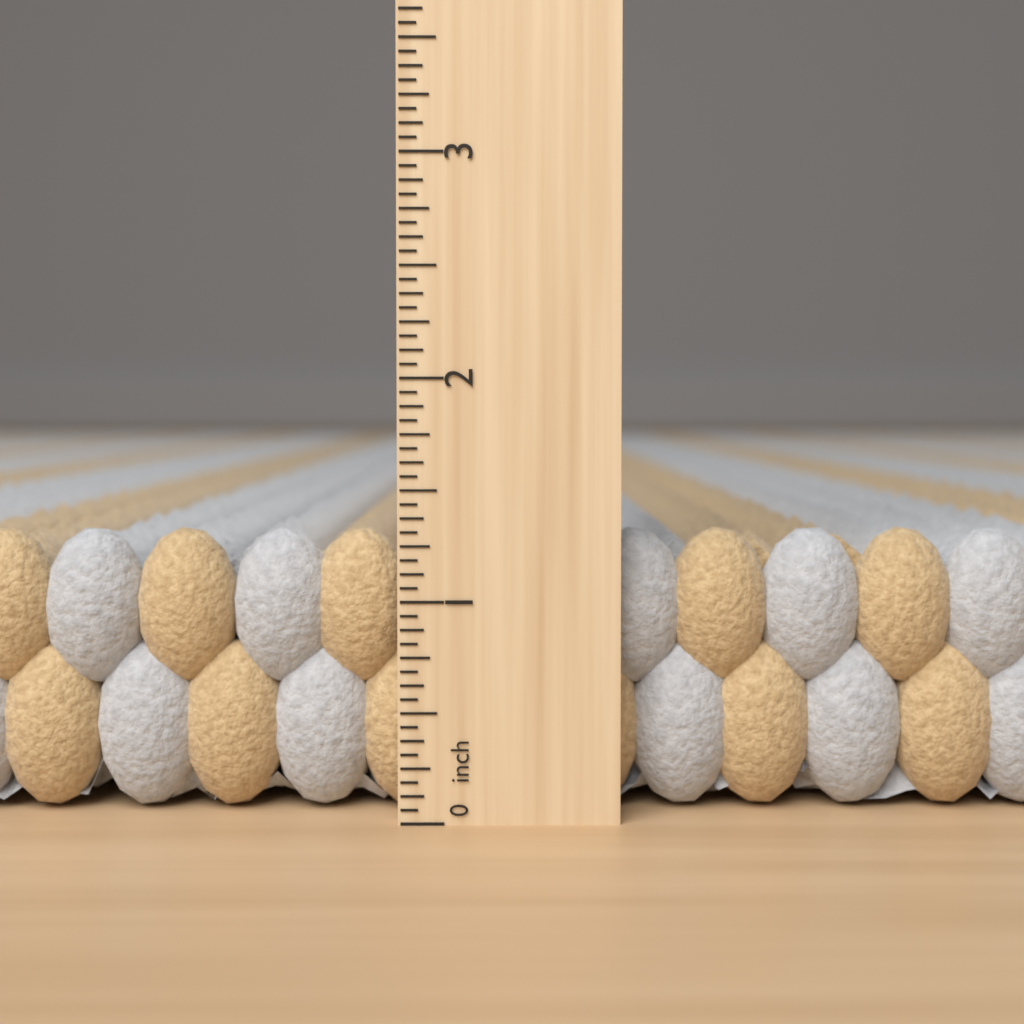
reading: 1.3125 inch
